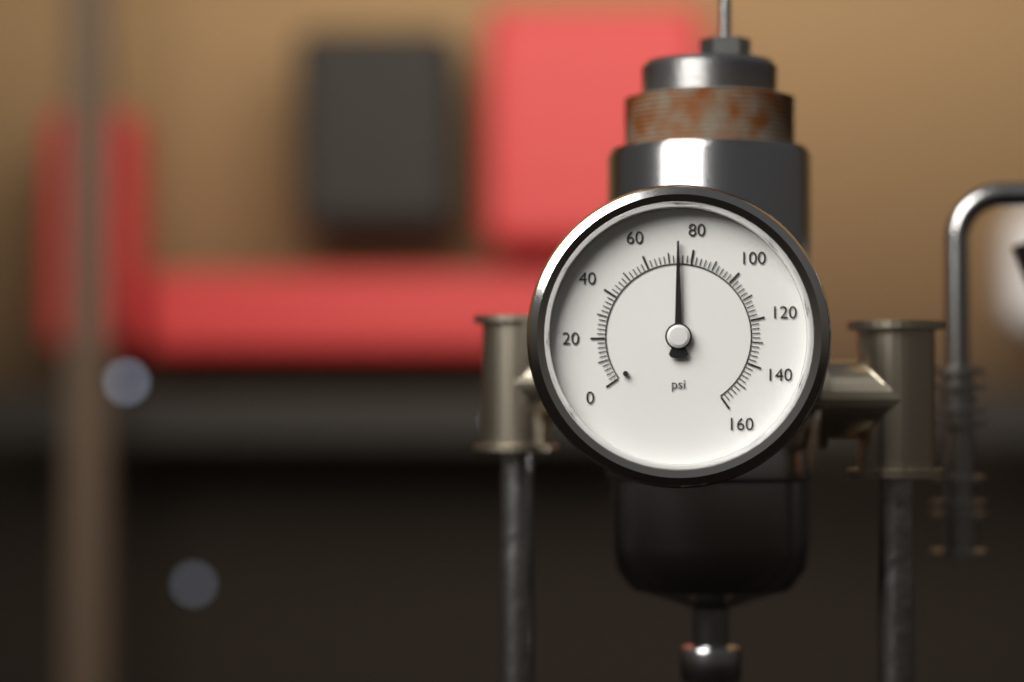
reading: 74 psi
